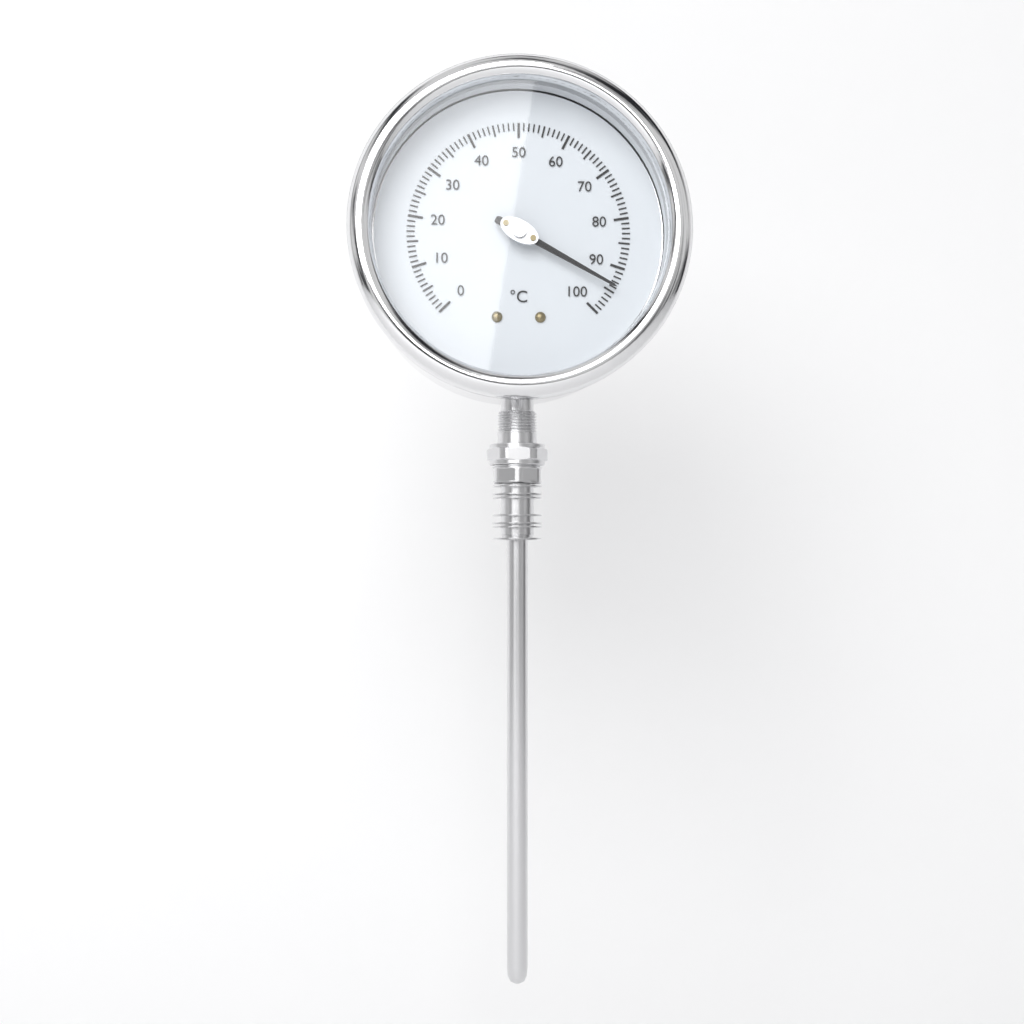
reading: 94 °C
